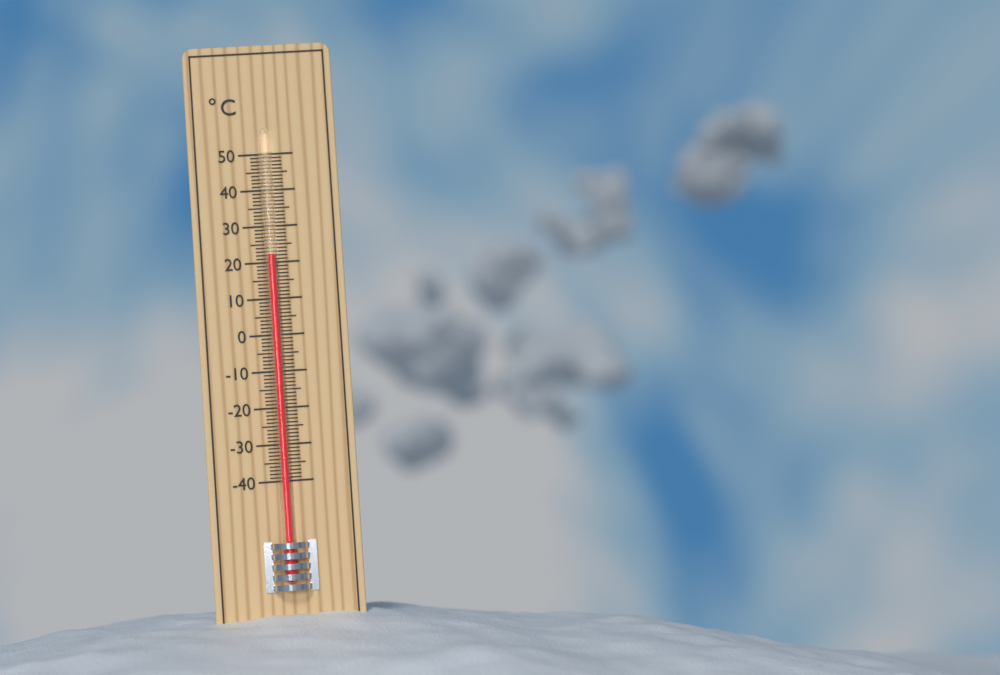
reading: 22 °C
